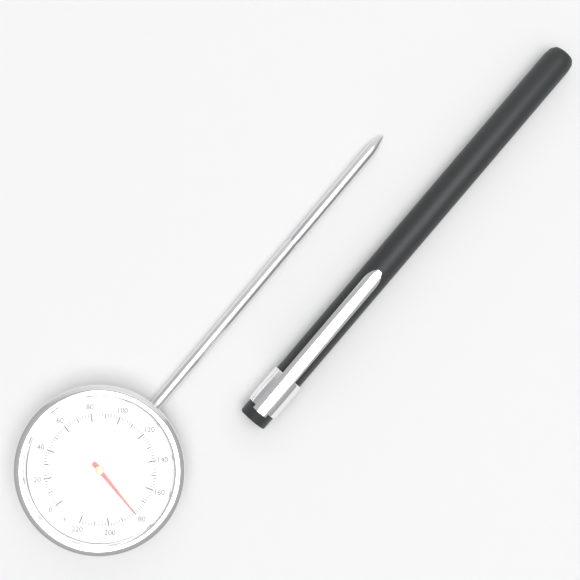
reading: 180 °F
